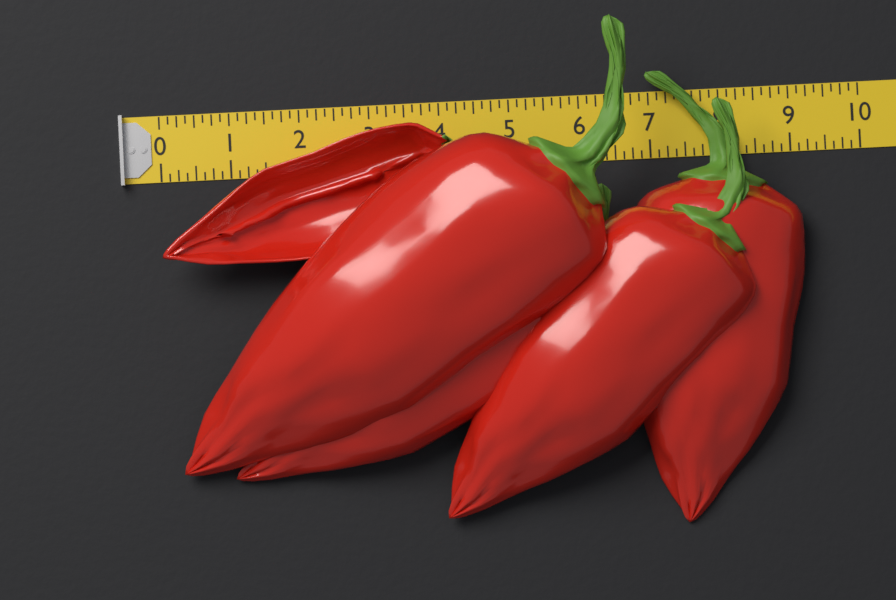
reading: 9.125 (no unit)
